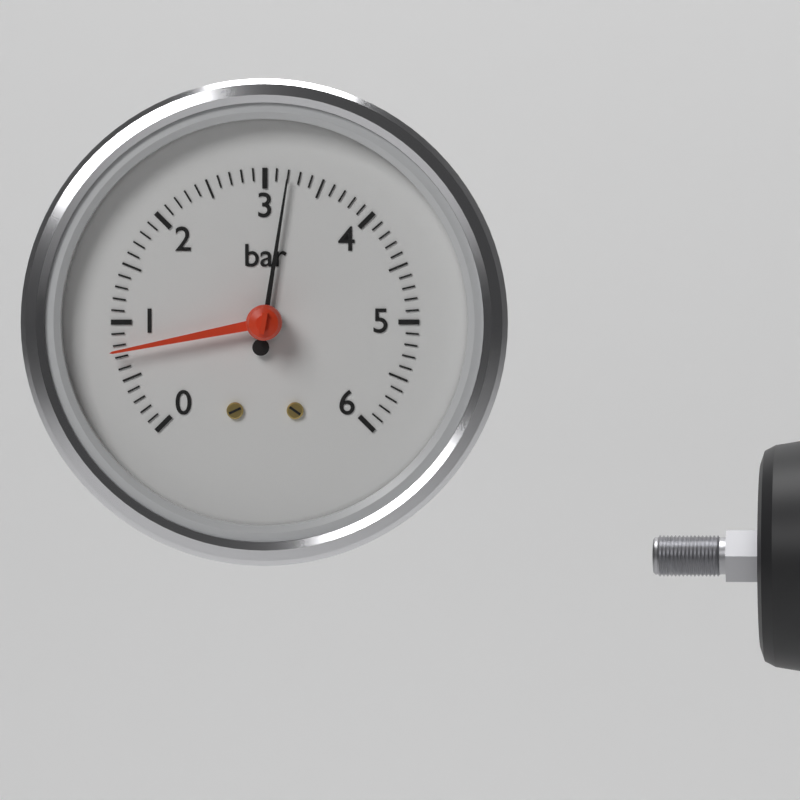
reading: 3.2 bar
